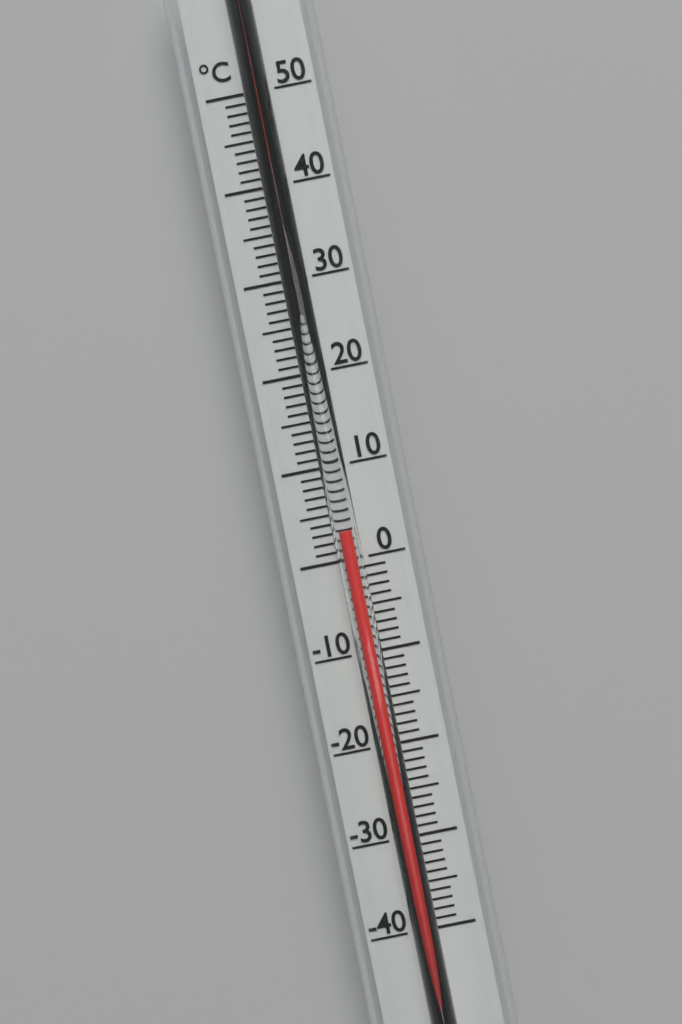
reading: 3 °C
